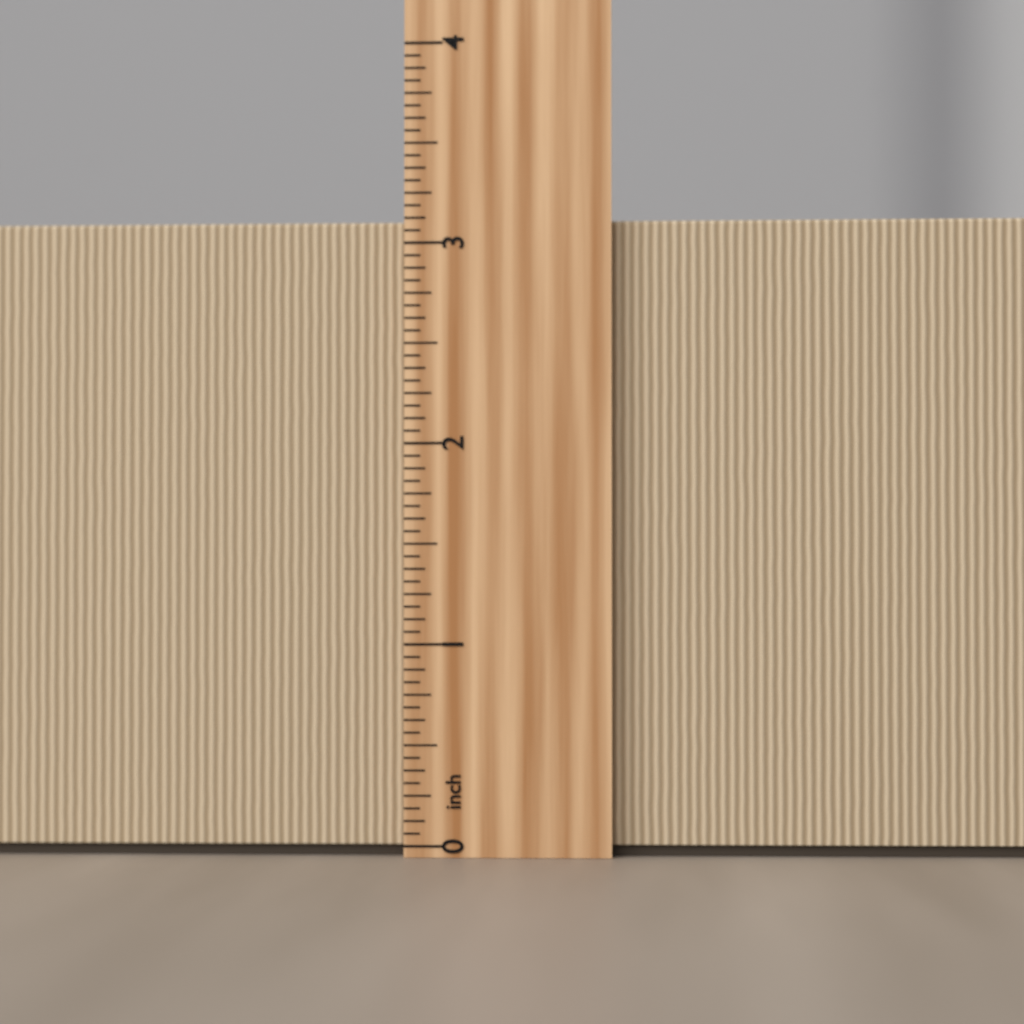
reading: 3.1250 inch
